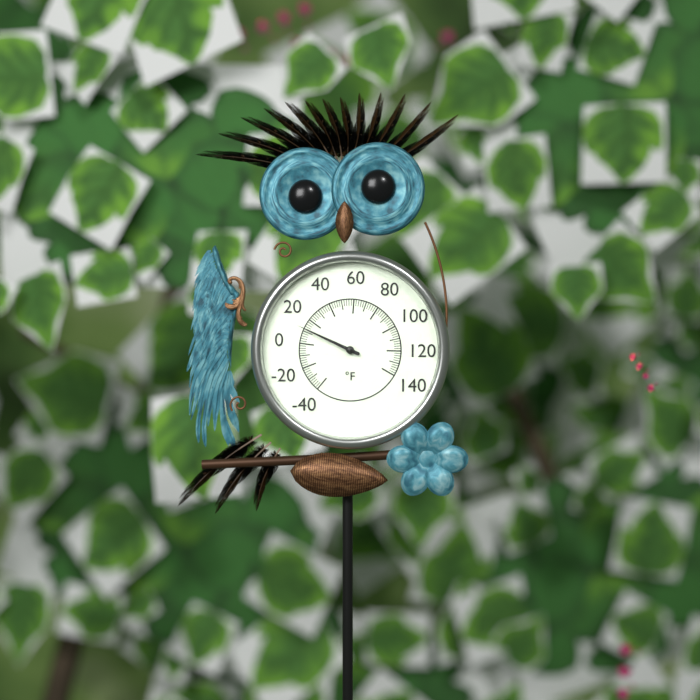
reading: 12 °F
